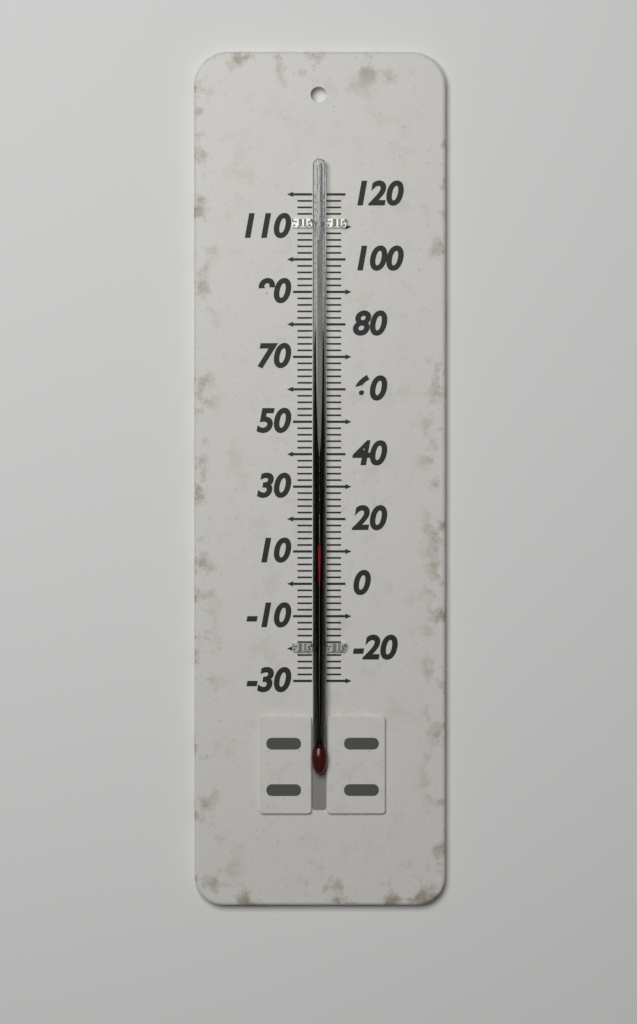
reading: 12 (no unit)
